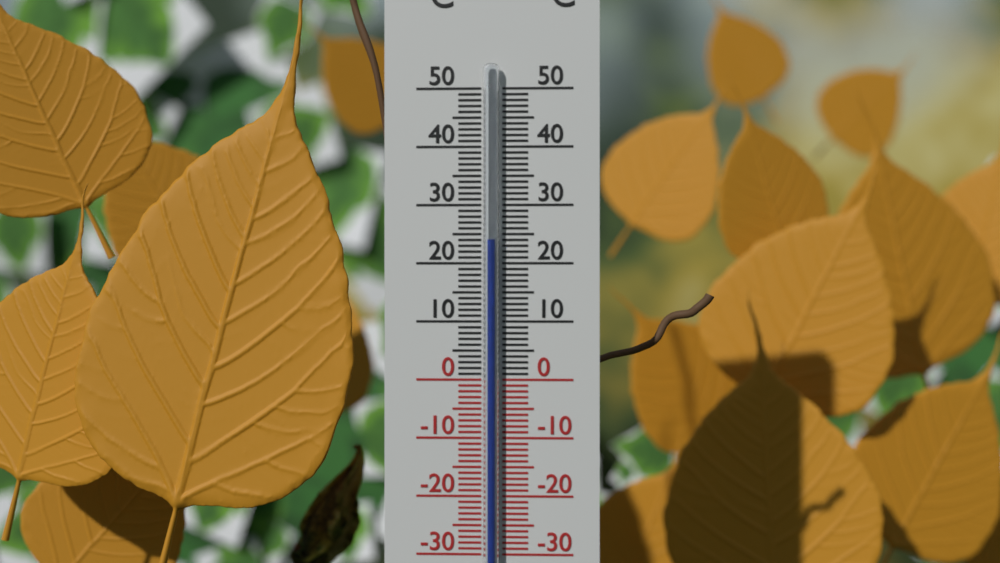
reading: 24 °C
